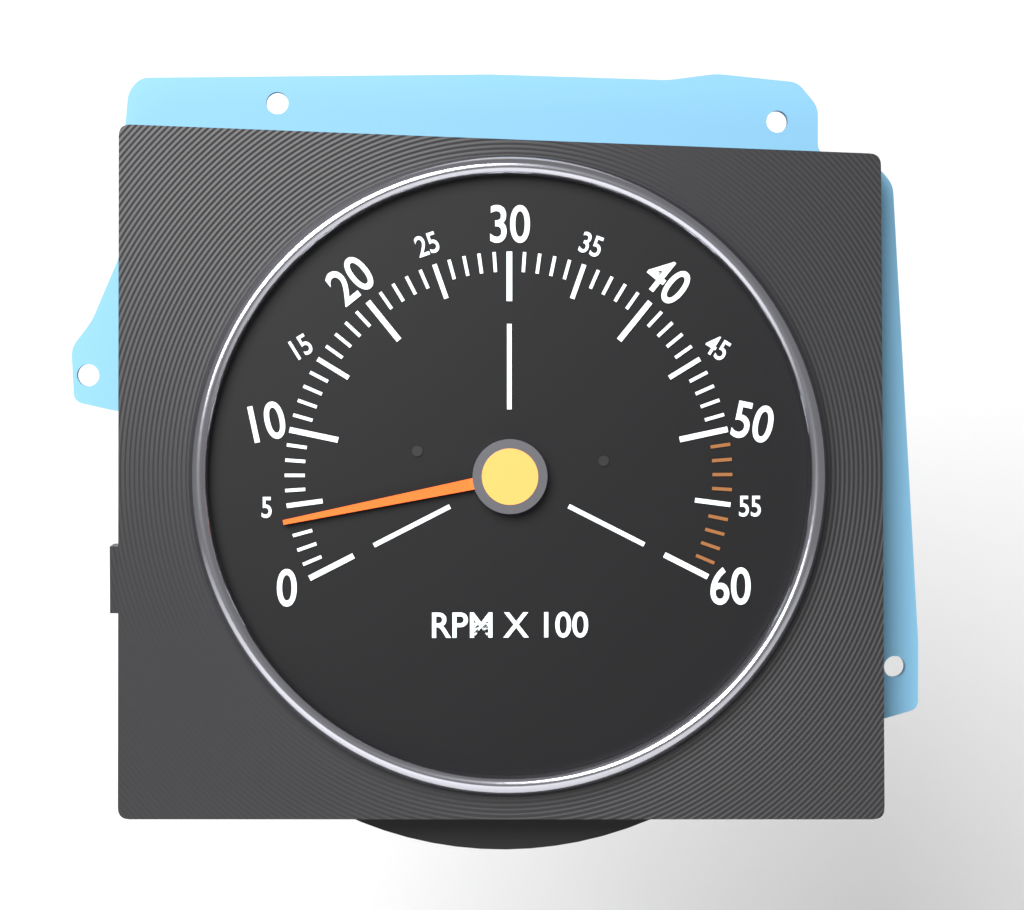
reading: 400 RPM
